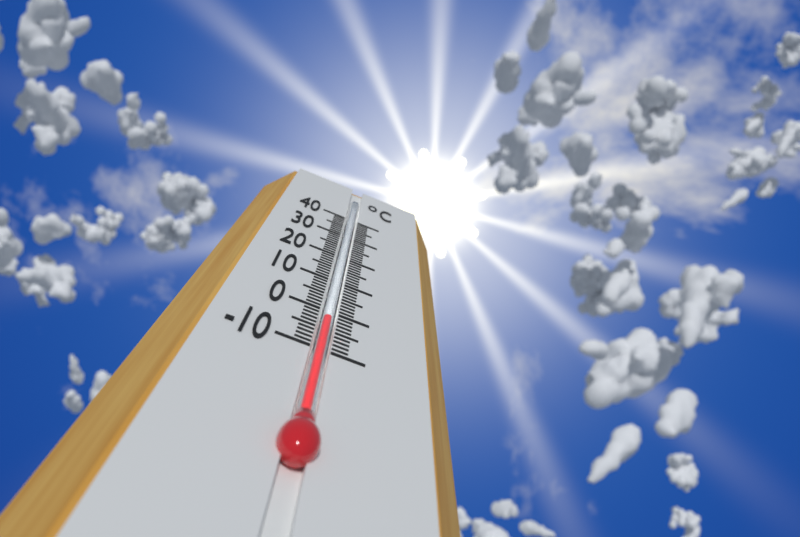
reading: -2 °C
